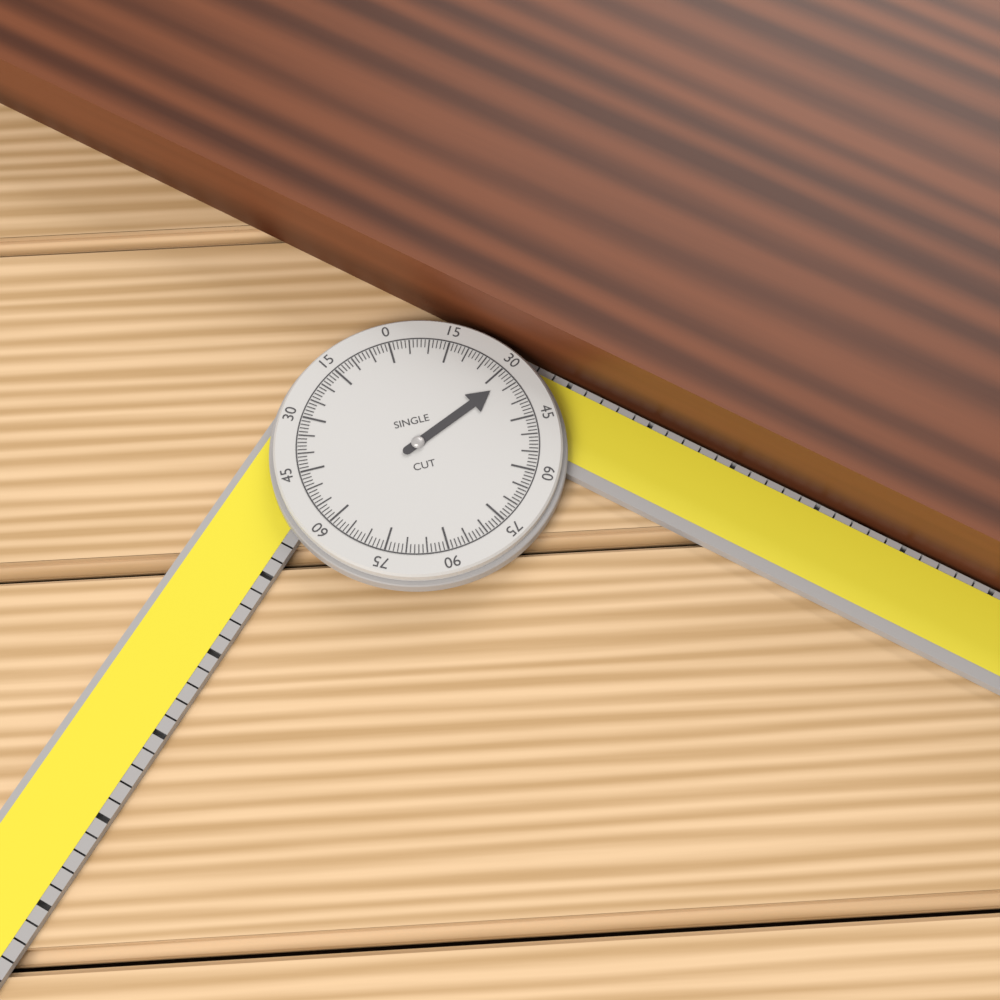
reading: 33 °
